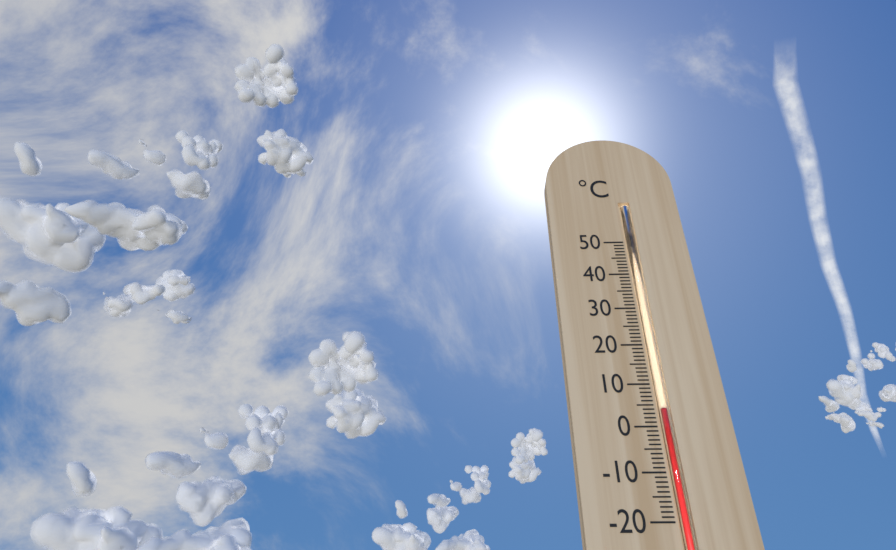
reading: 4 °C
